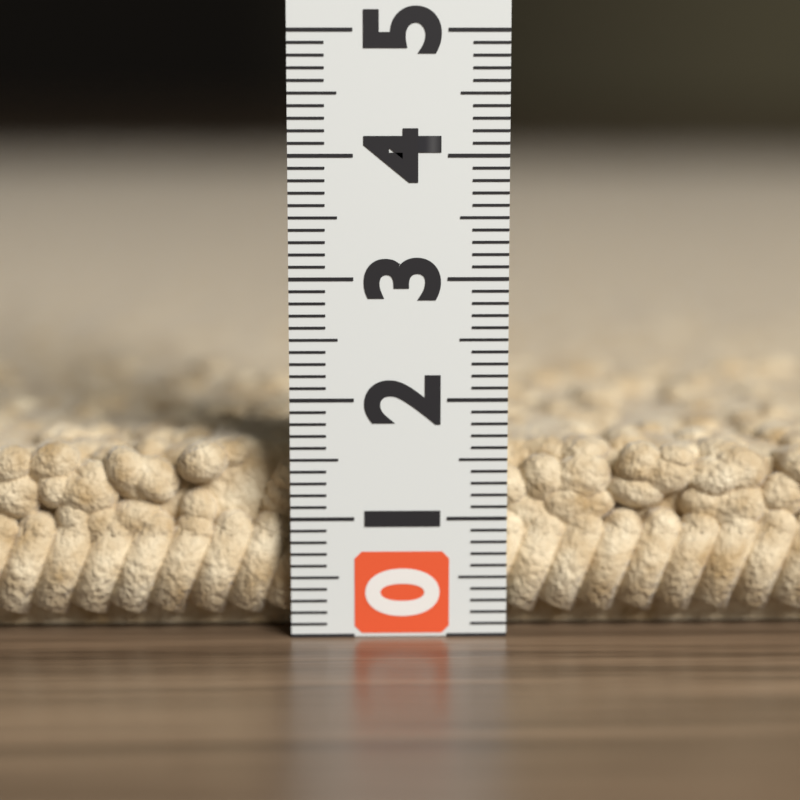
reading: 1.6 (no unit)
